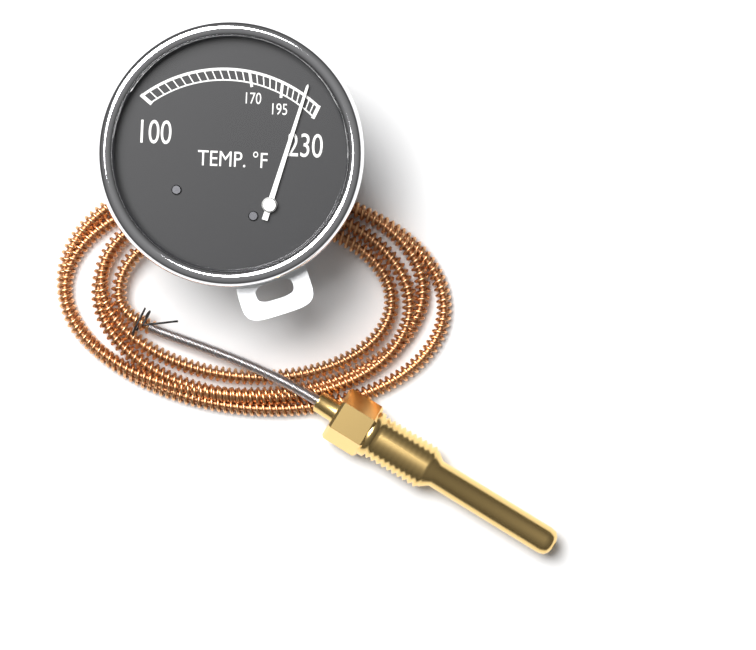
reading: 215 °F
